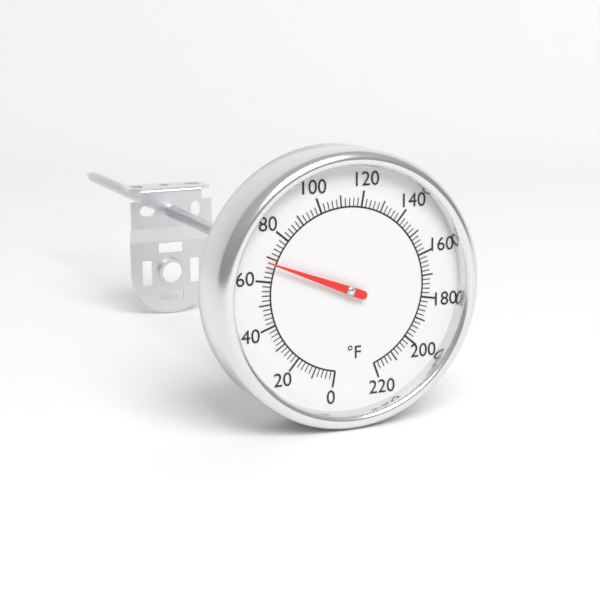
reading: 68 °F
